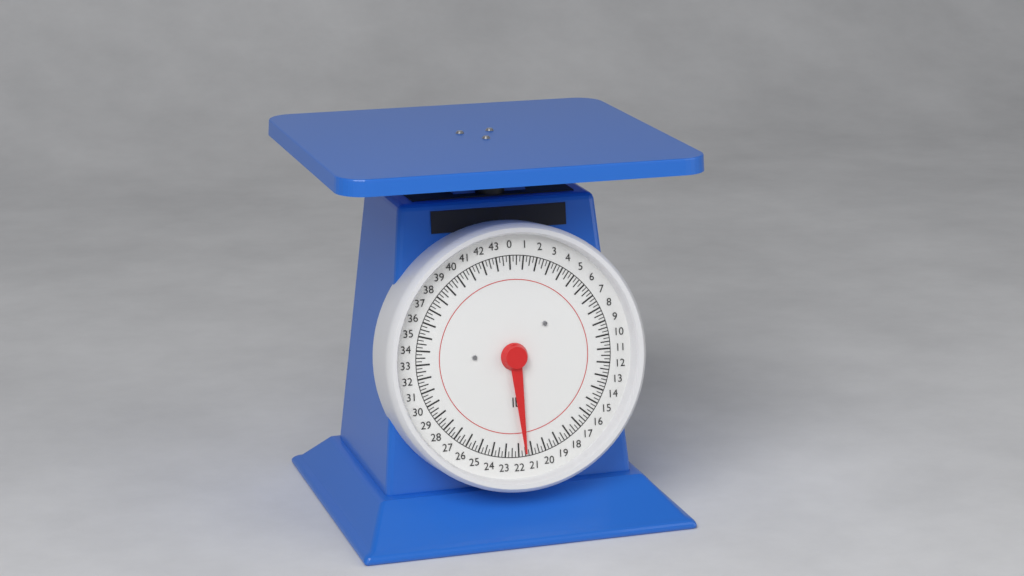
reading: 21.50 lb
